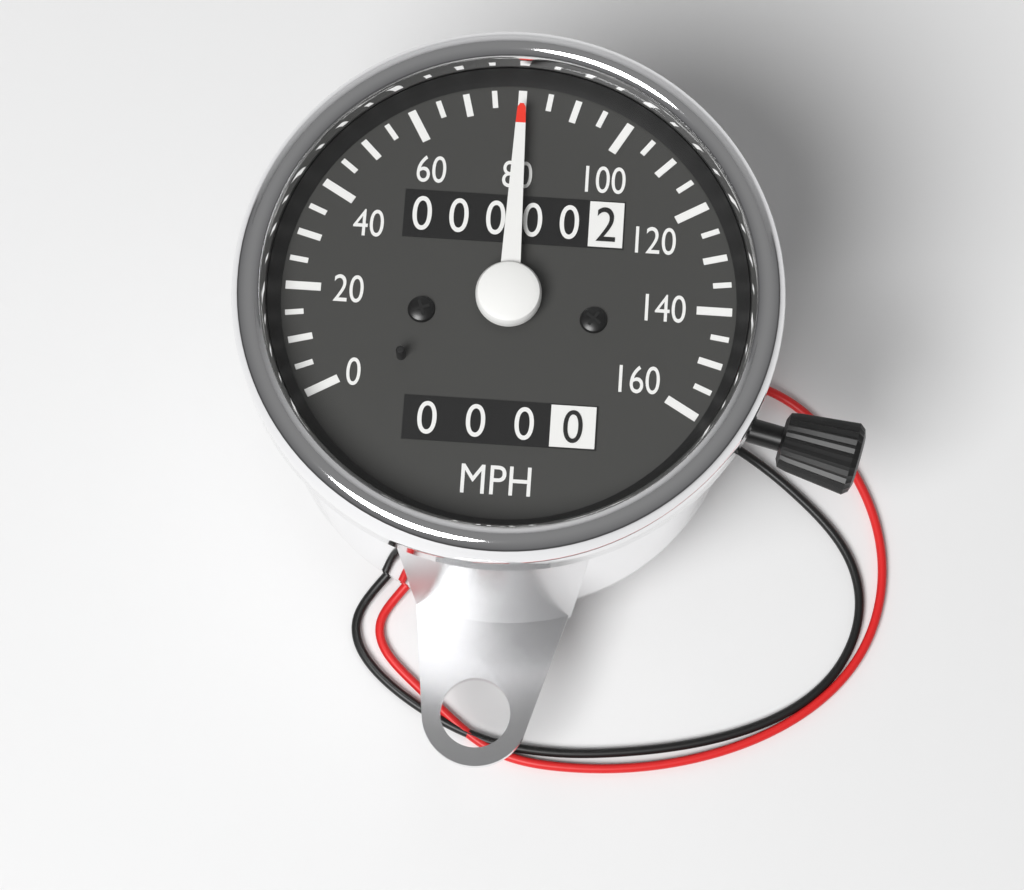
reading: 80 mph
